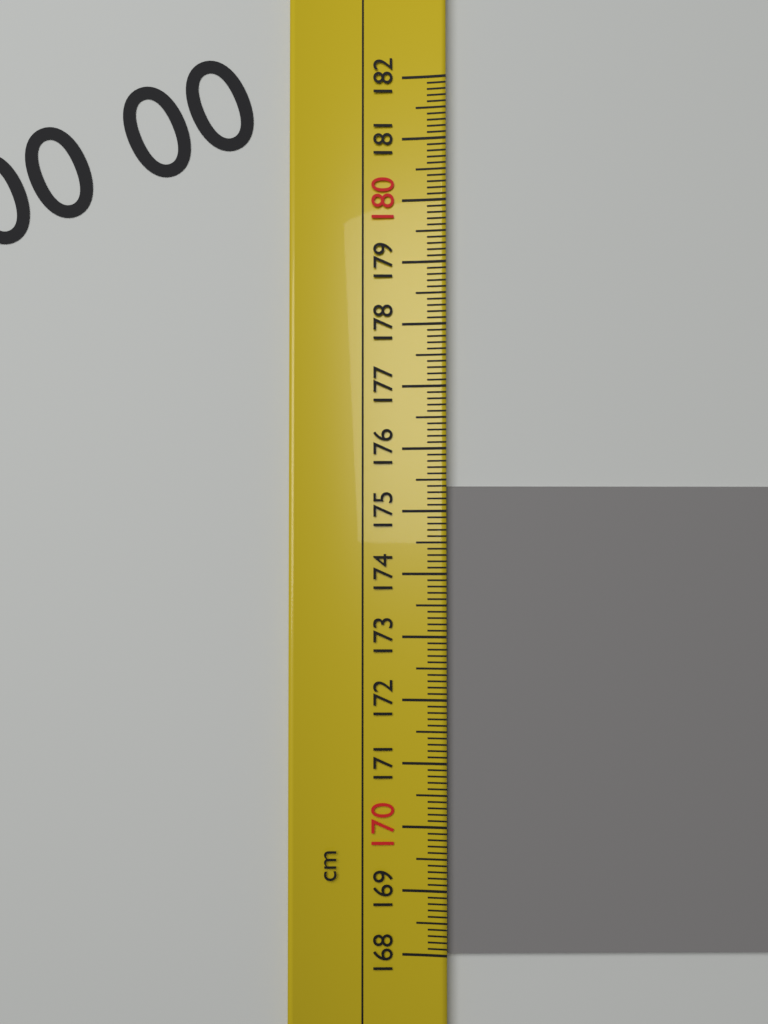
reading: 175.4 cm
